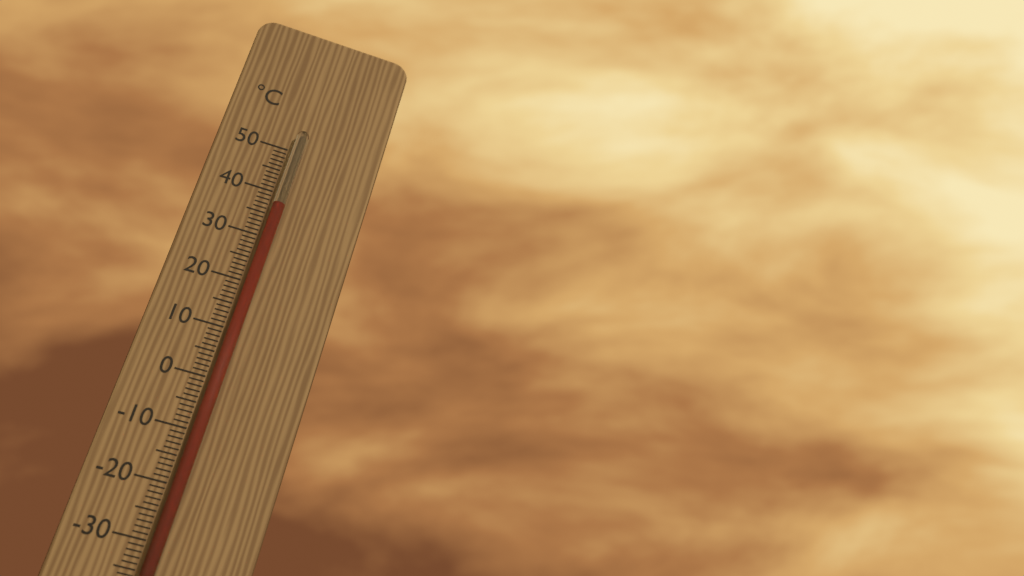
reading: 37 °C
